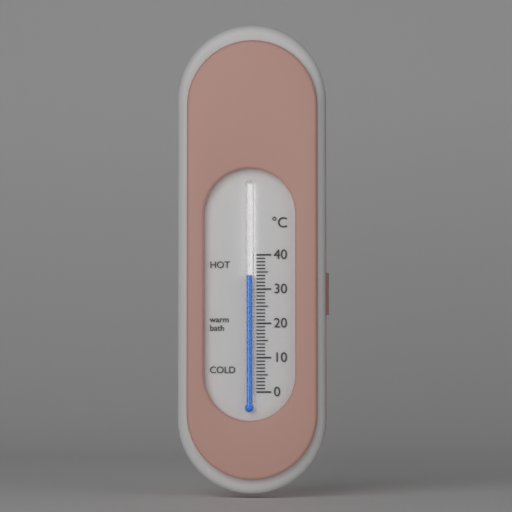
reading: 34 °C
